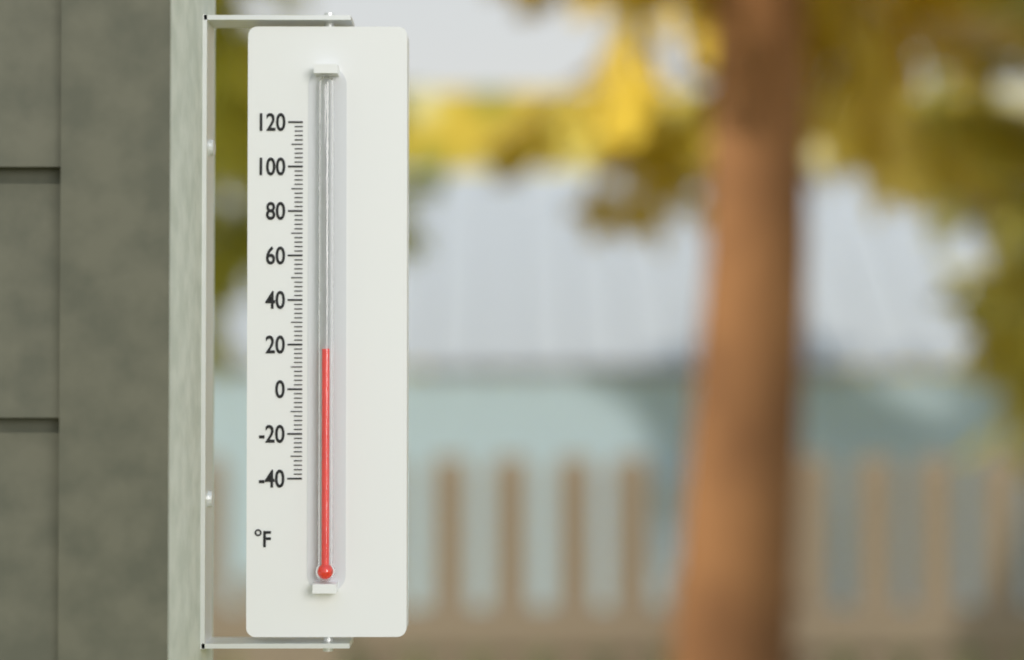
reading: 18 °F
